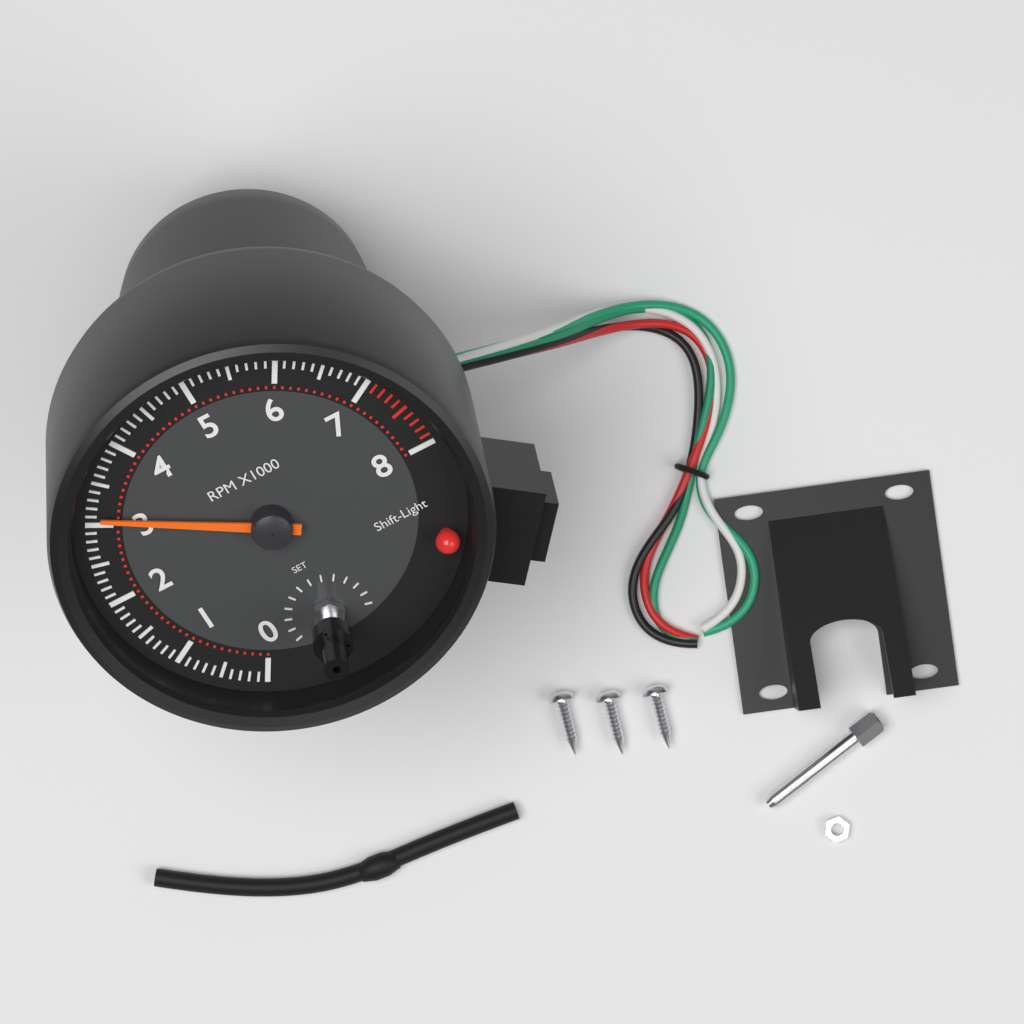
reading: 3100 RPM
